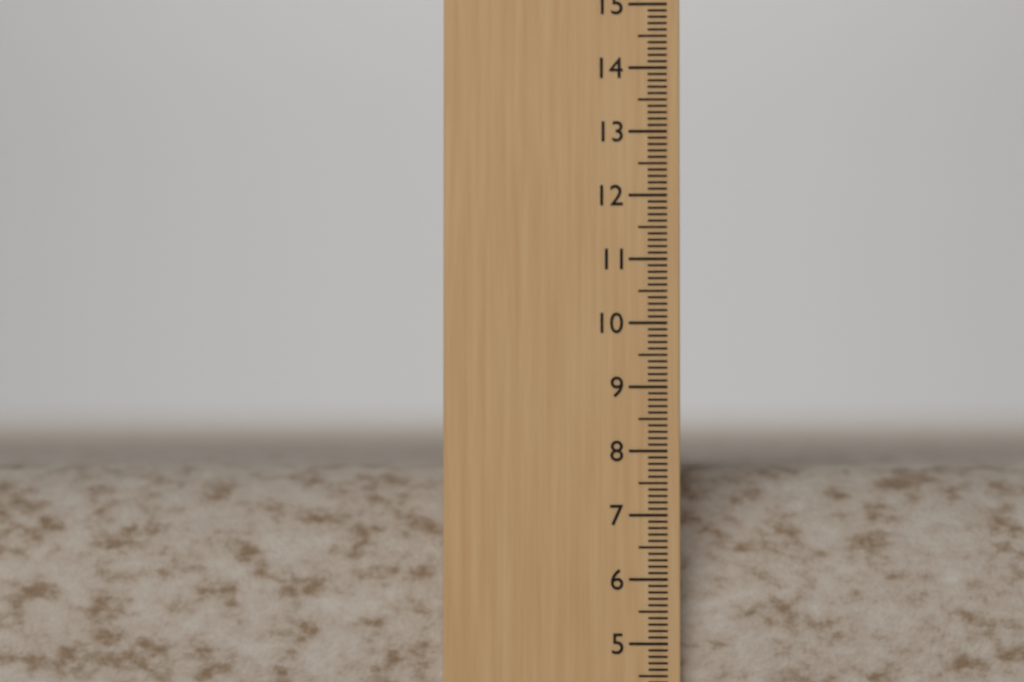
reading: 7.7 (no unit)
